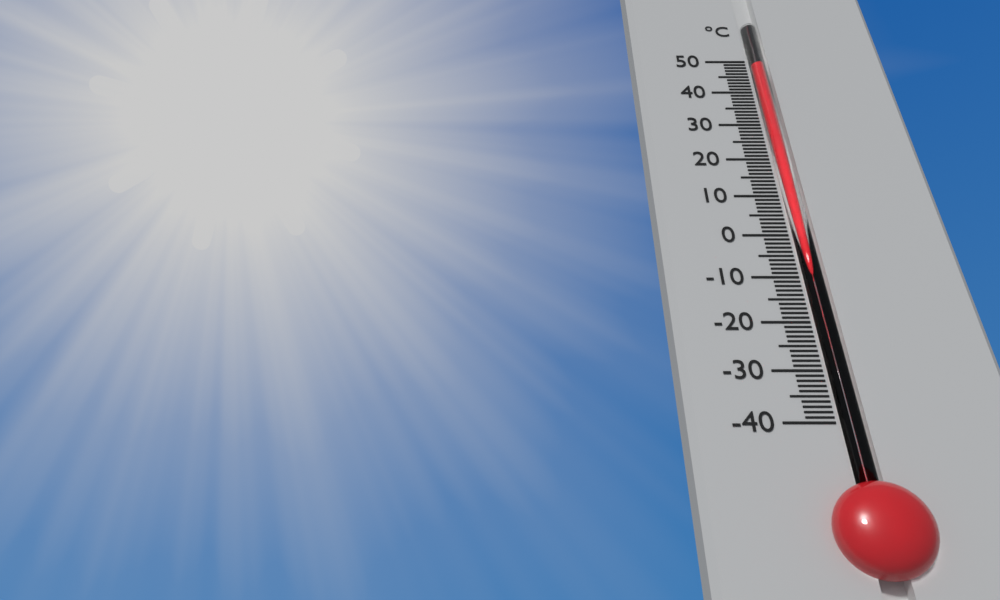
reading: 49 °C
